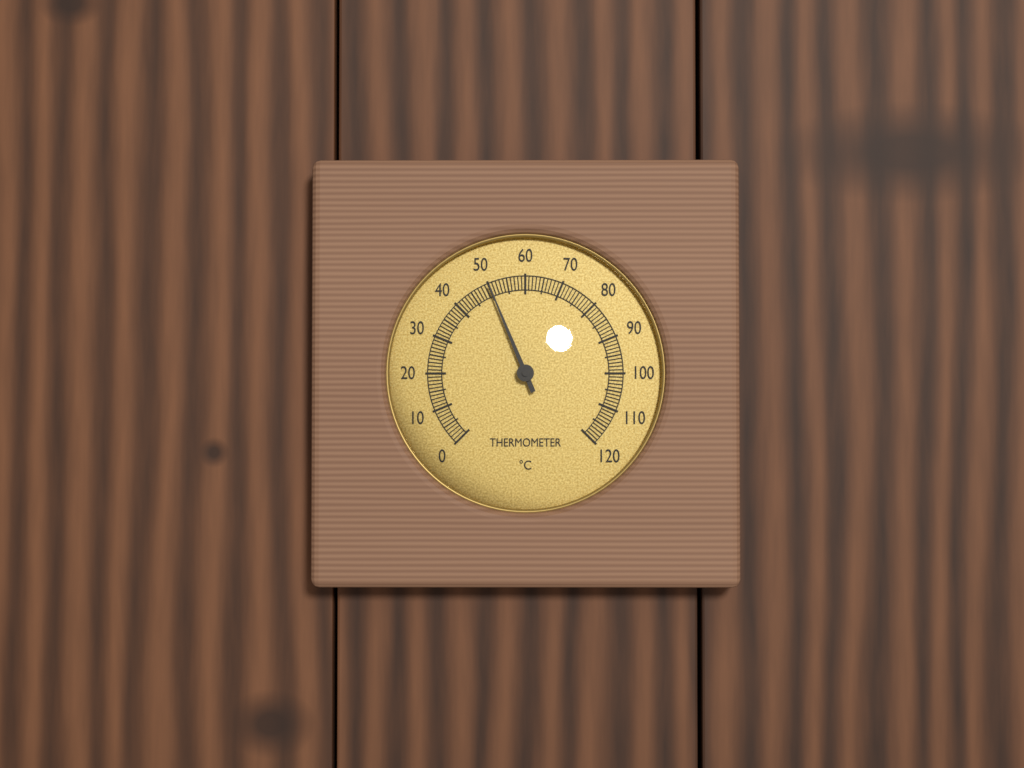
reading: 50 °C
